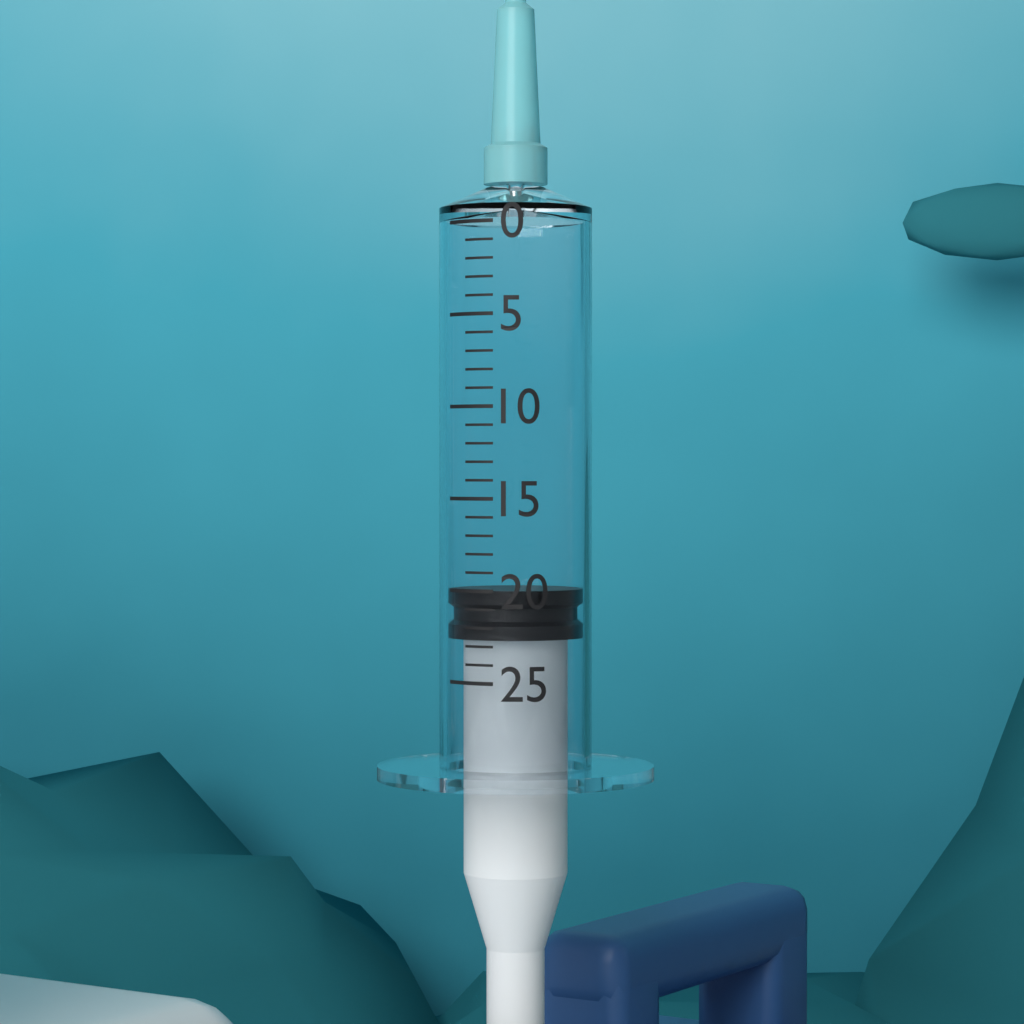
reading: 20 (no unit)
